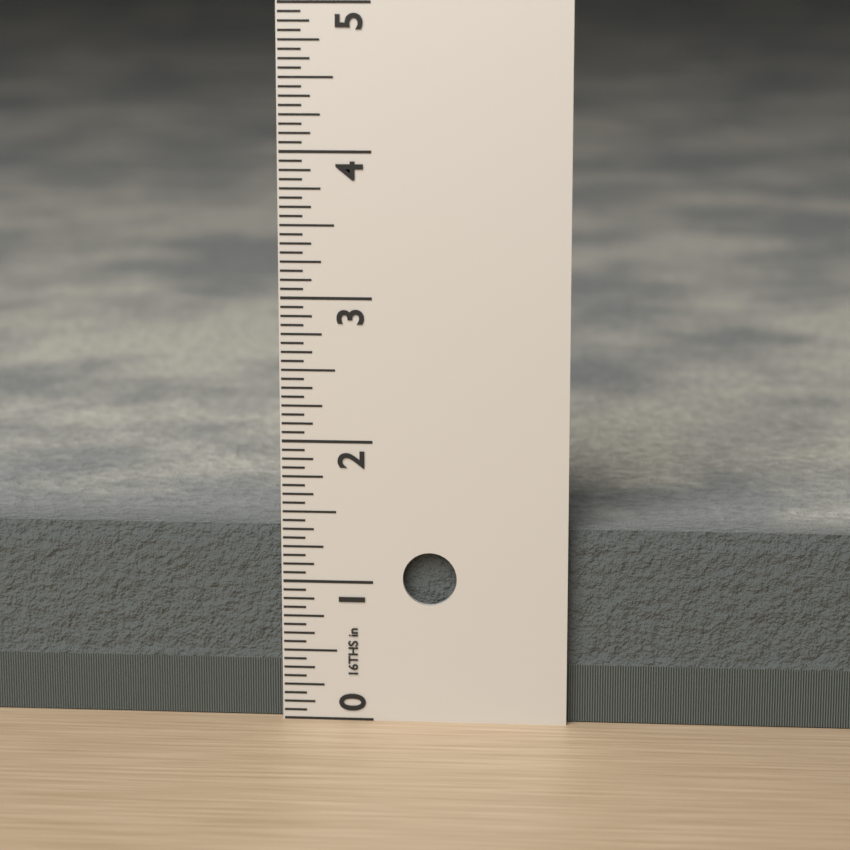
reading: 1.3750 in
